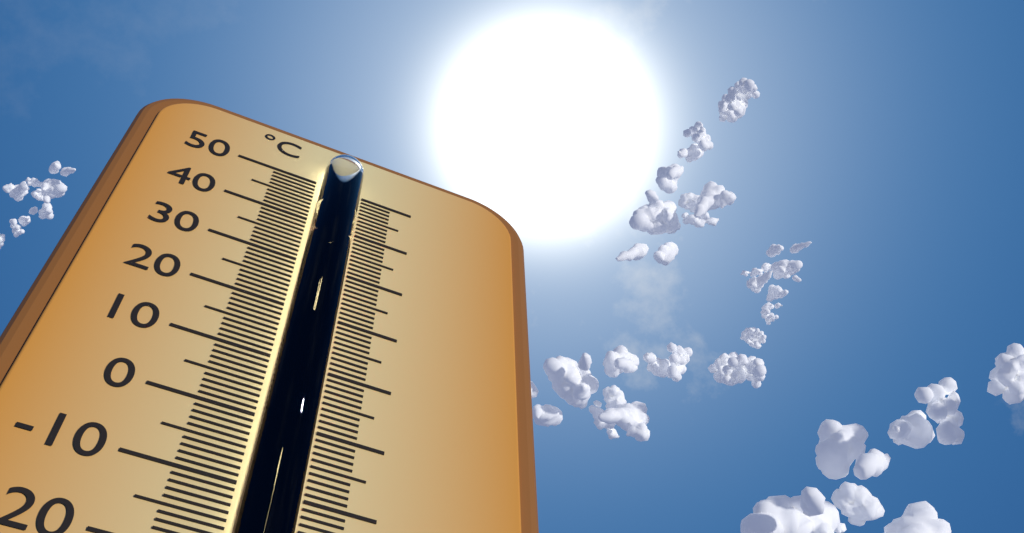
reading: 45 °C
